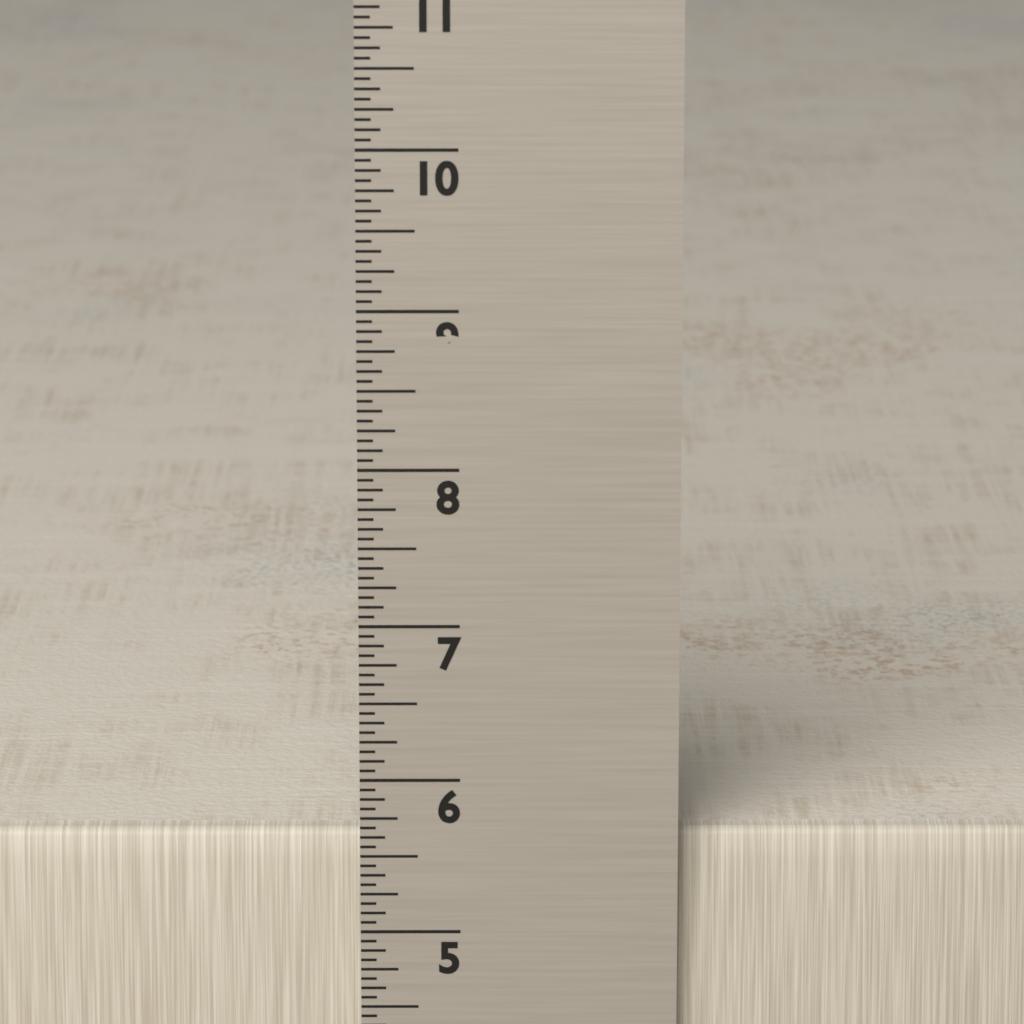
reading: 5.6250 in
